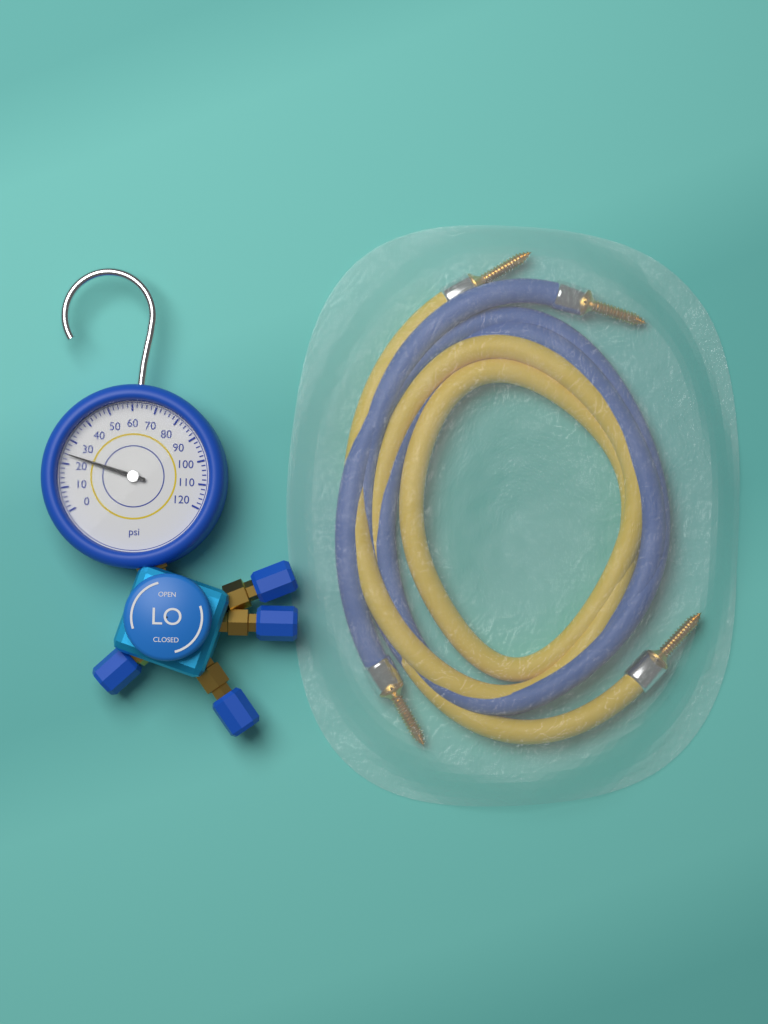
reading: 24 psi
